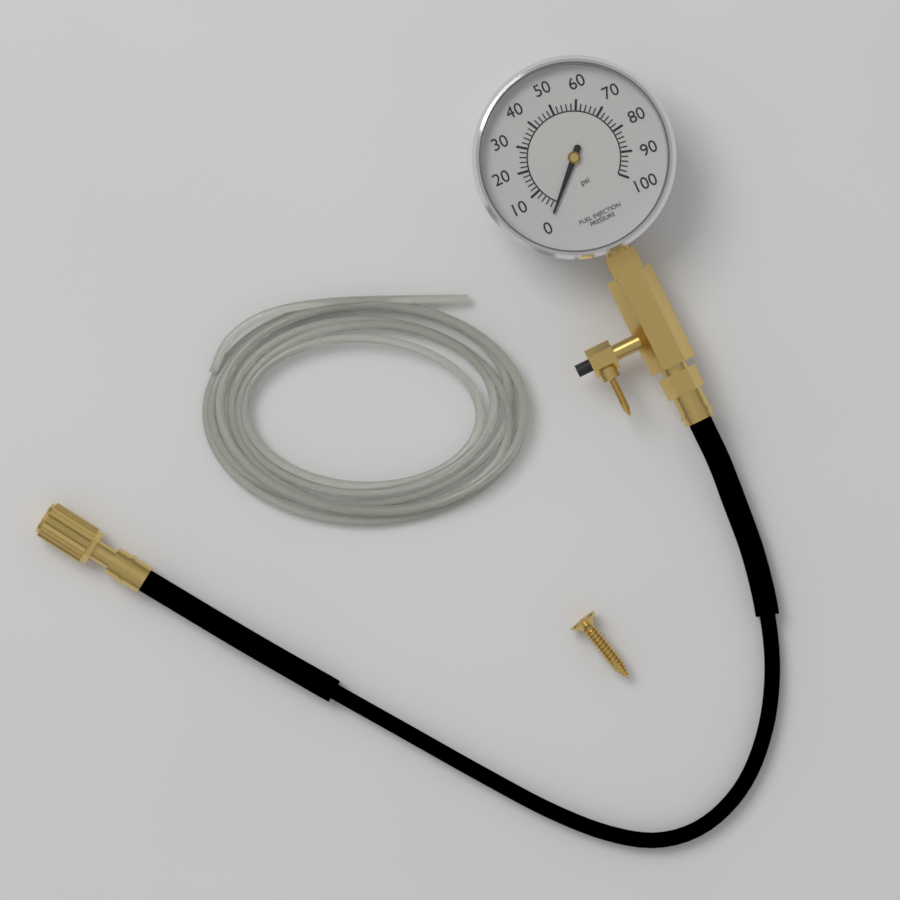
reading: 0 psi
